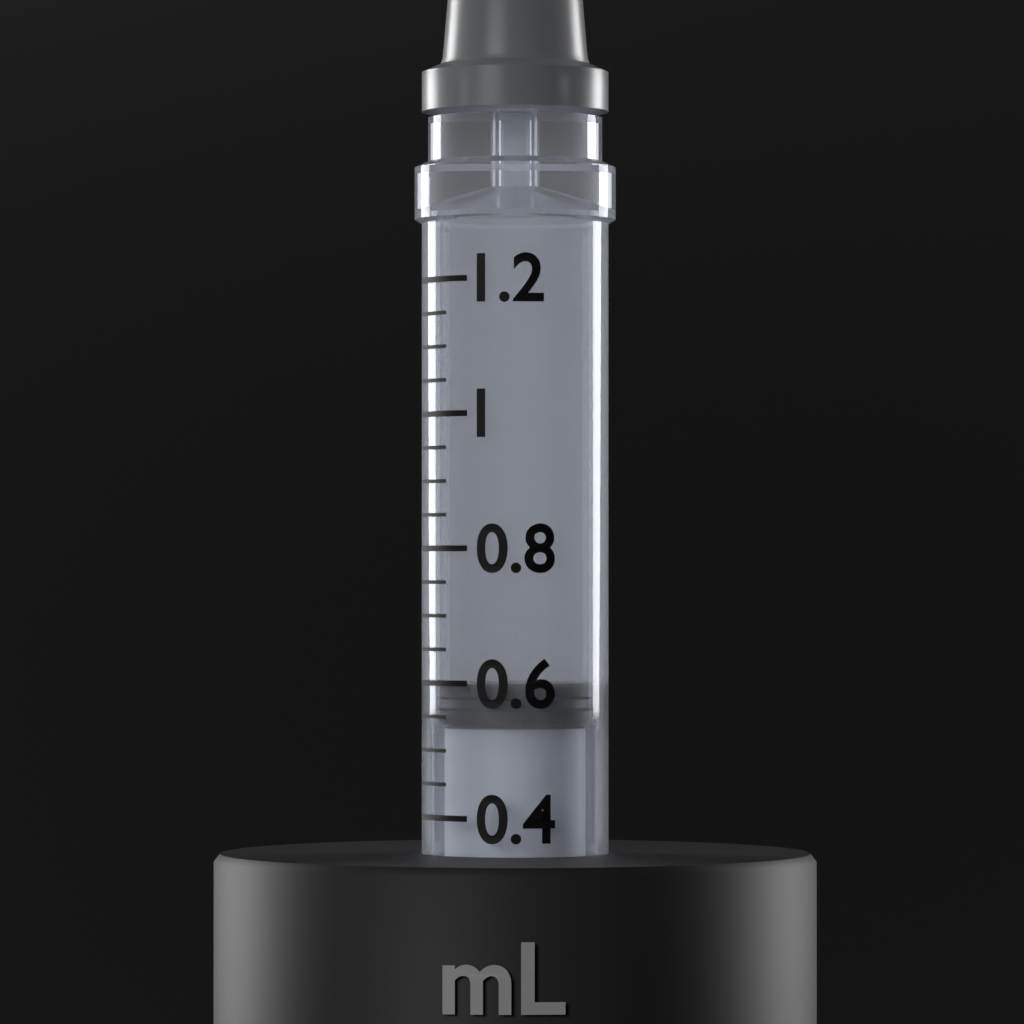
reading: 0.60 mL
